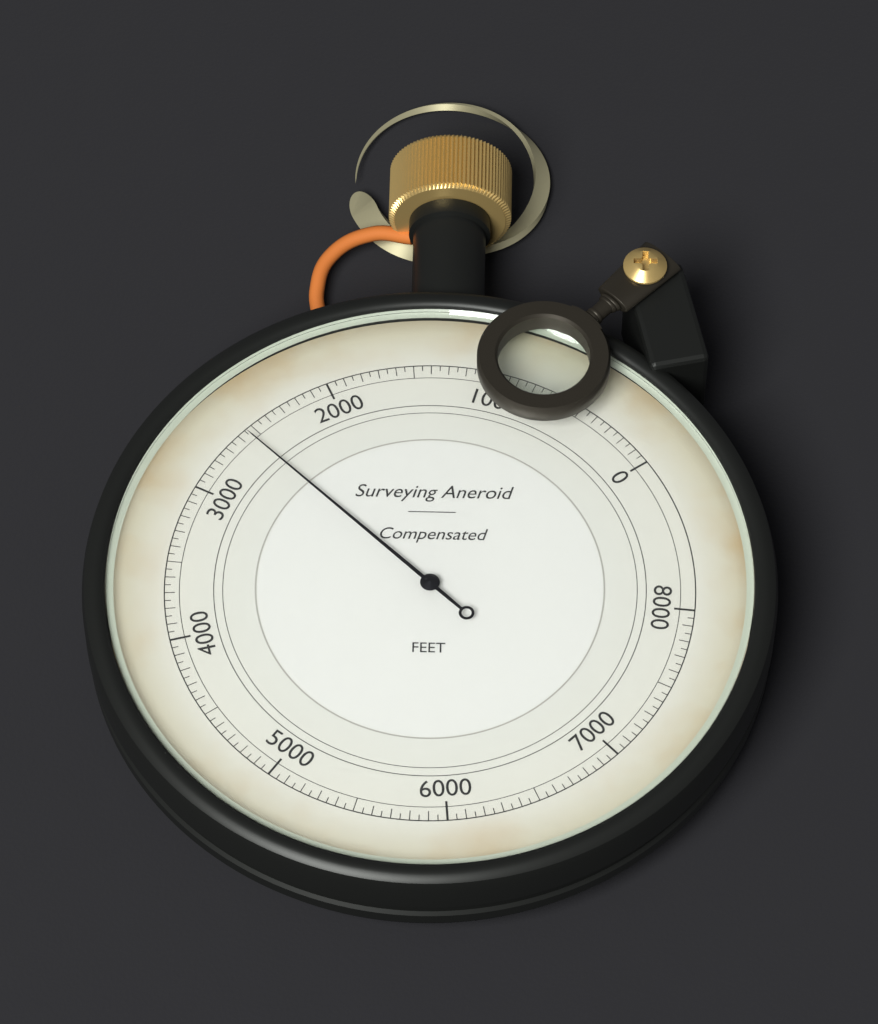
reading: 2550 ft
